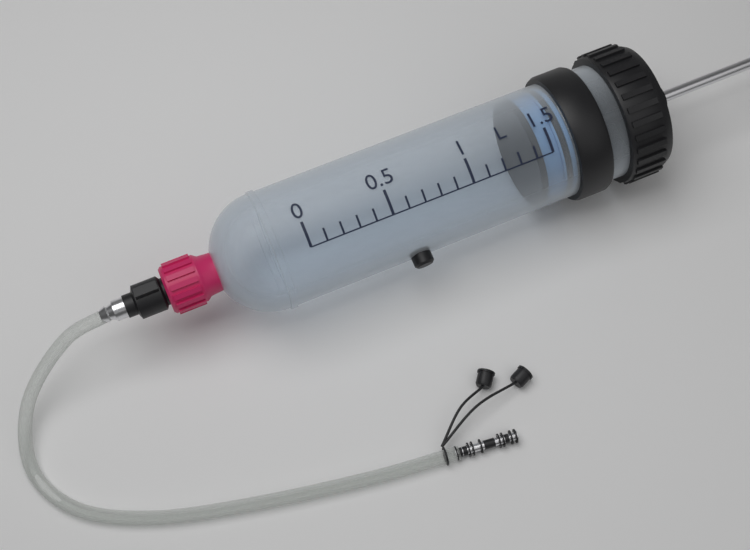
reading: 1.4 L
